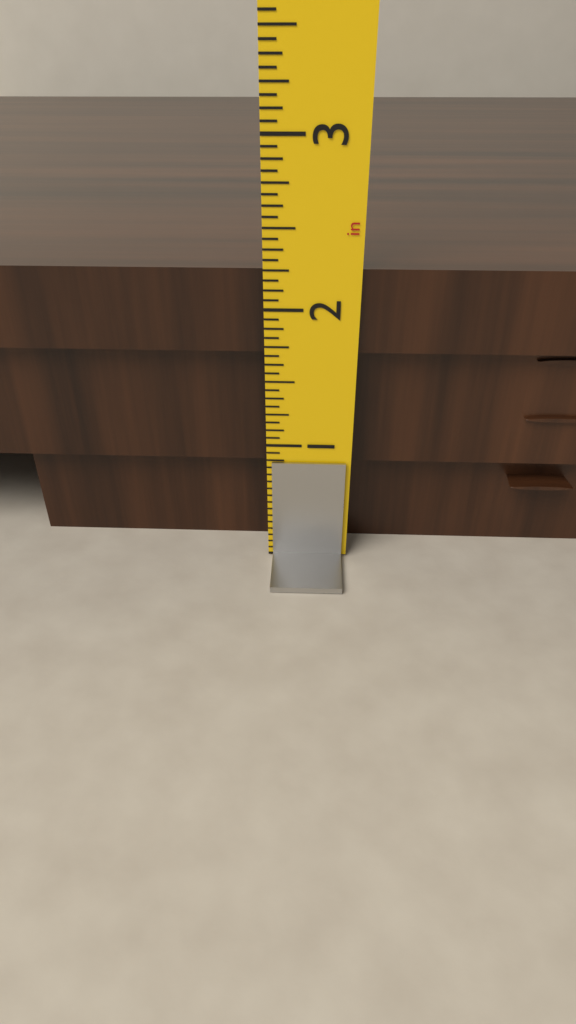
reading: 2.2500 in
